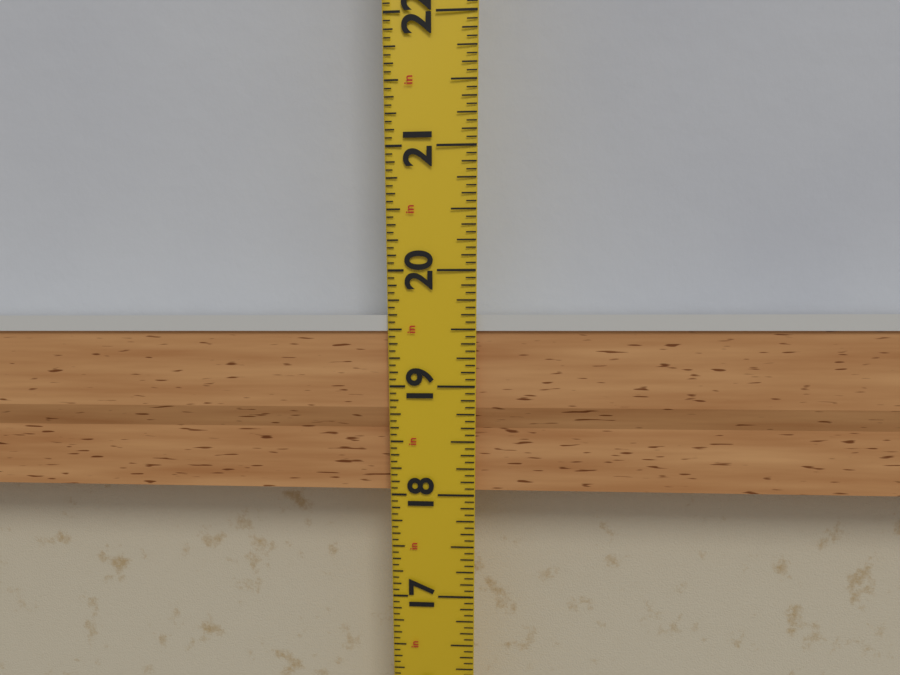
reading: 19.6250 in
